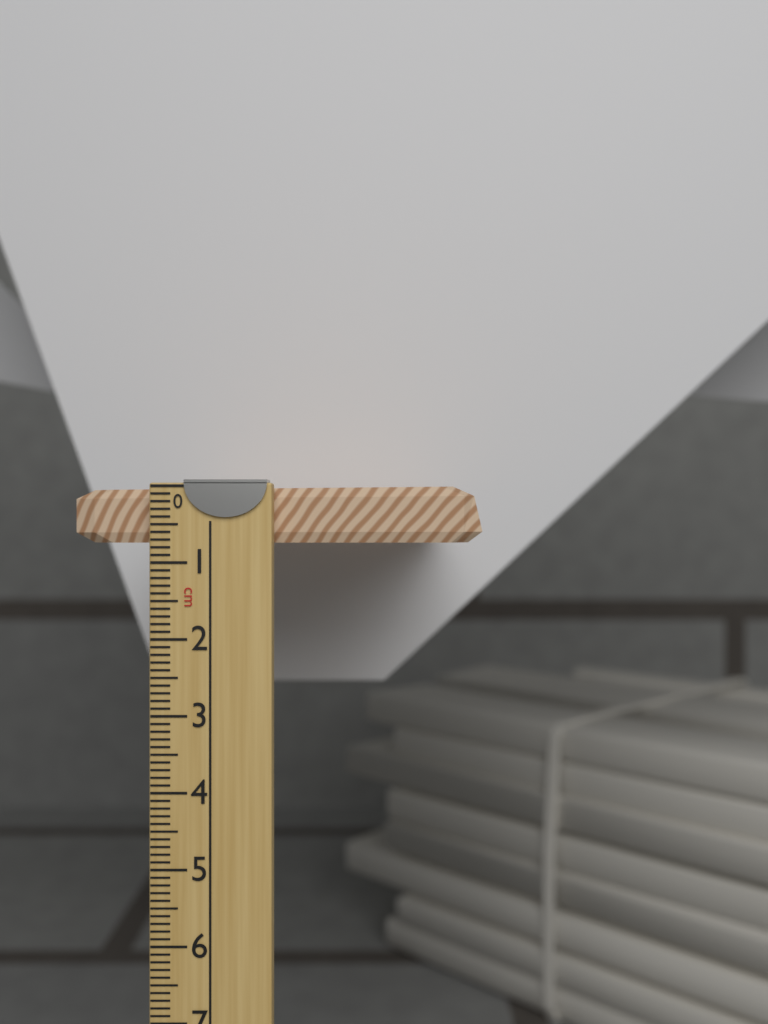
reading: 0.8 cm
